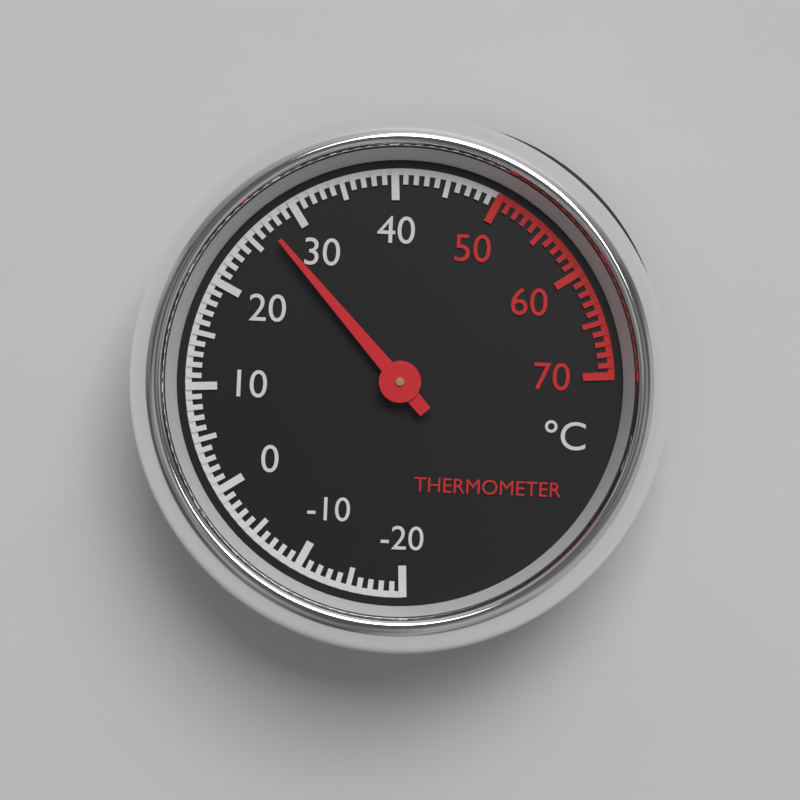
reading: 27 °C
